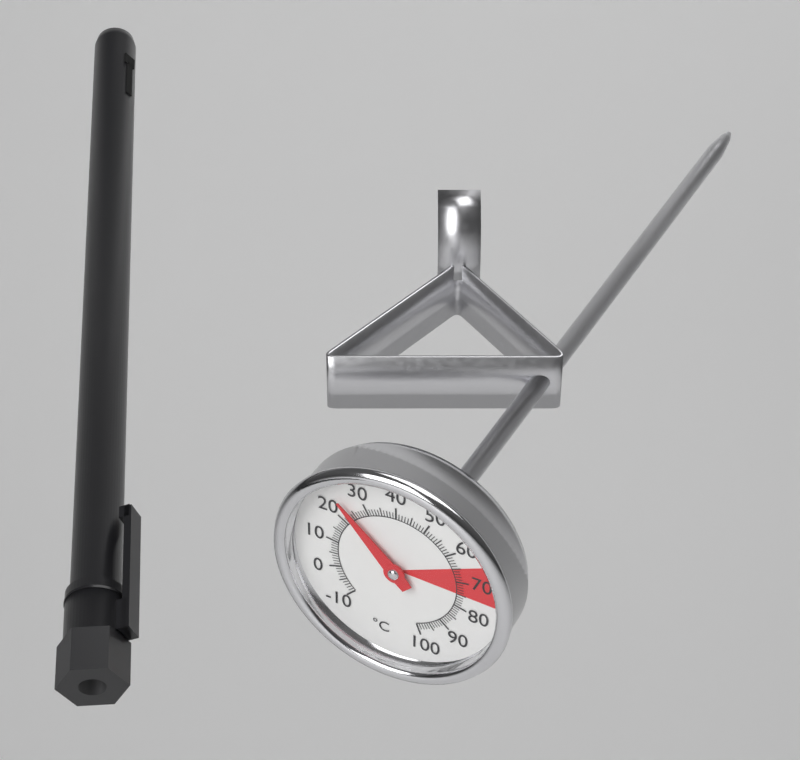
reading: 24 °C
